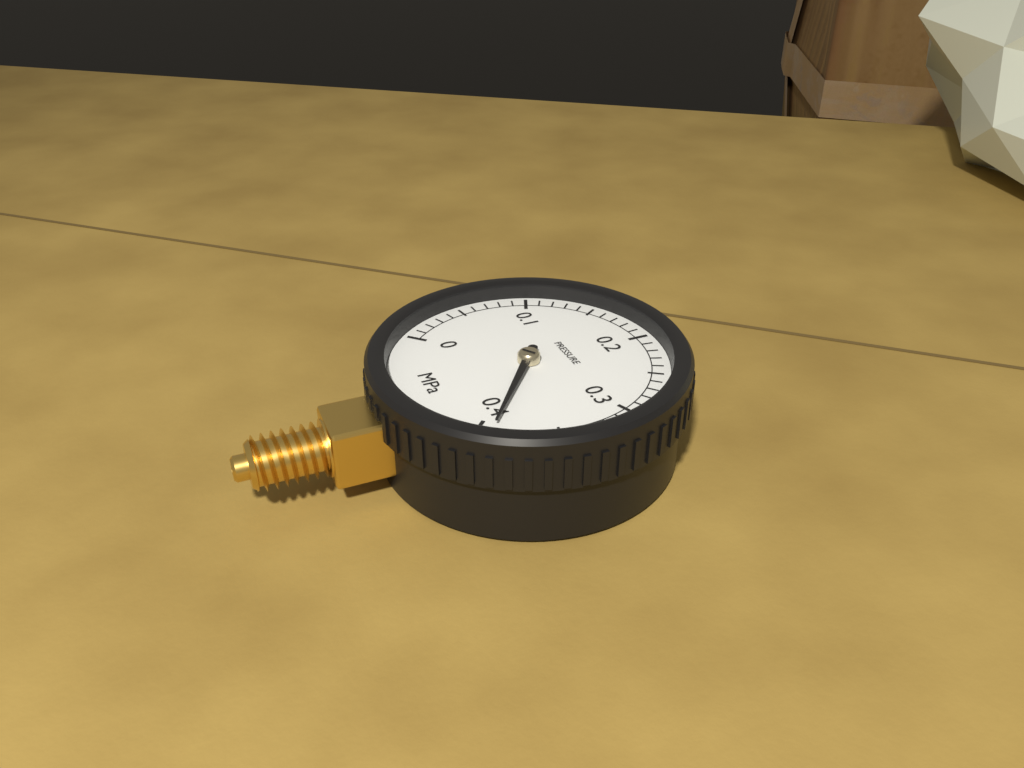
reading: 0.39 MPa
